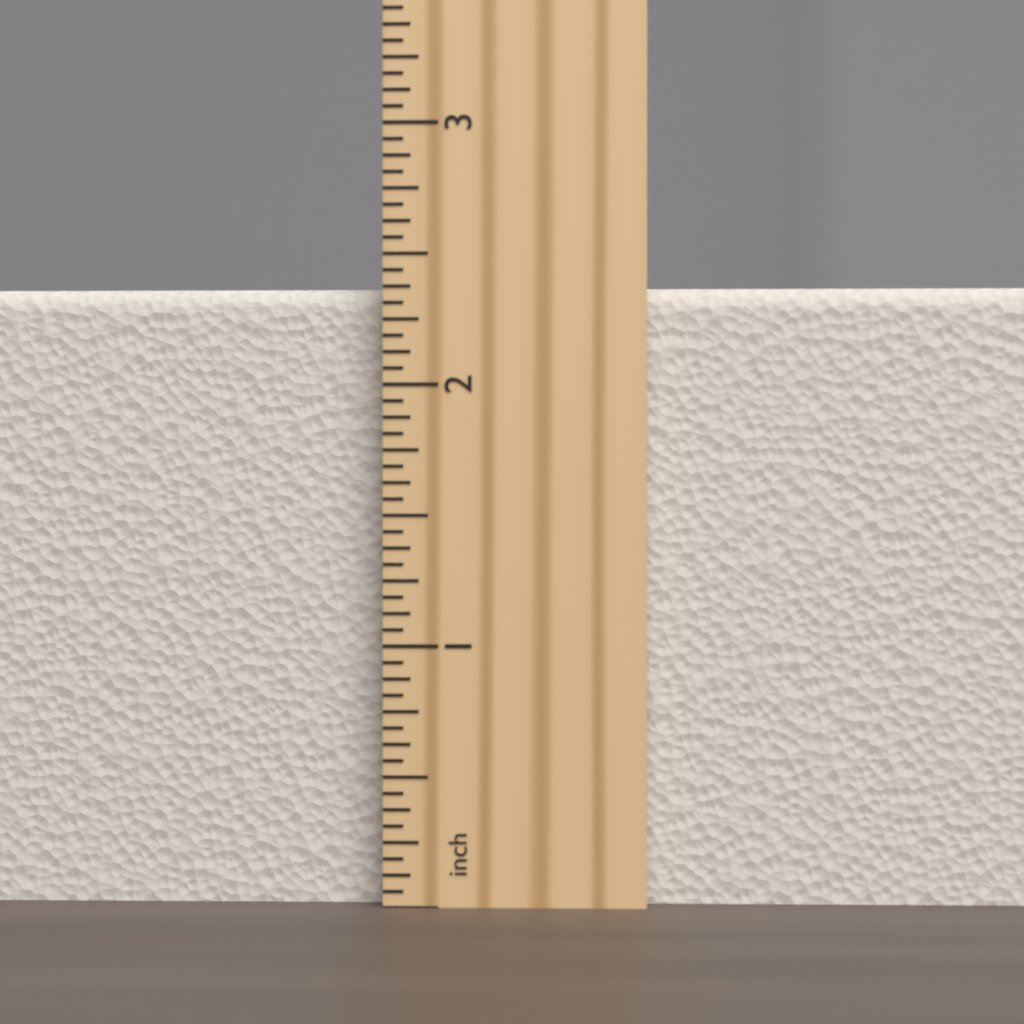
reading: 2.3750 inch
